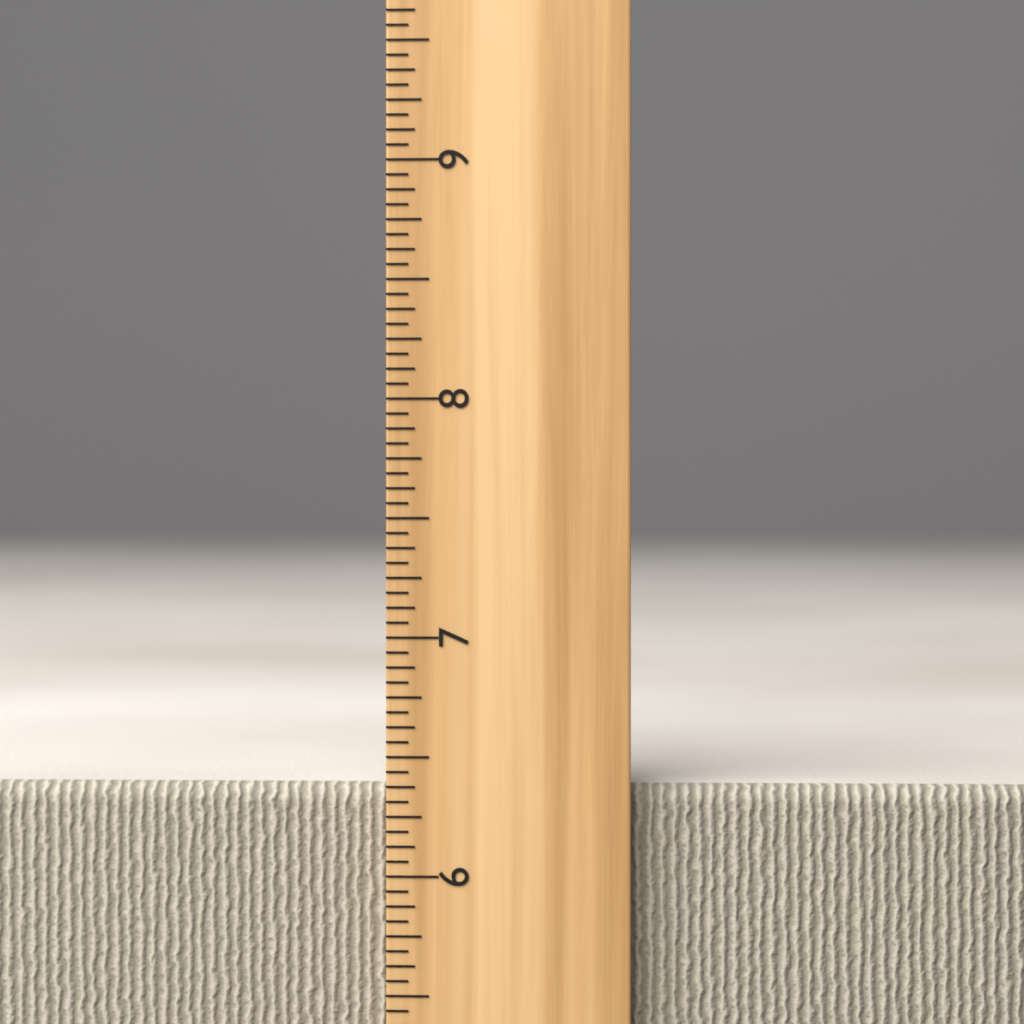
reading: 6.3750 inch
